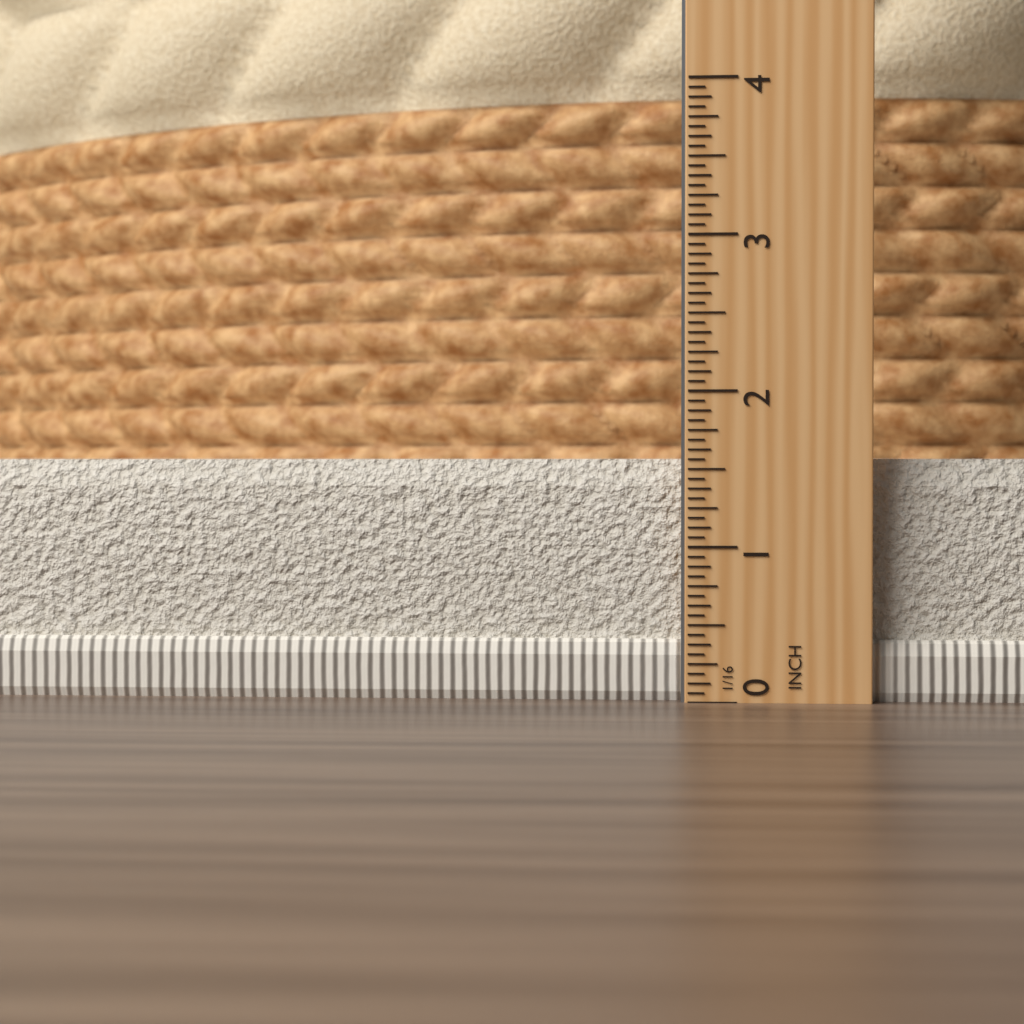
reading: 1.5625 in
